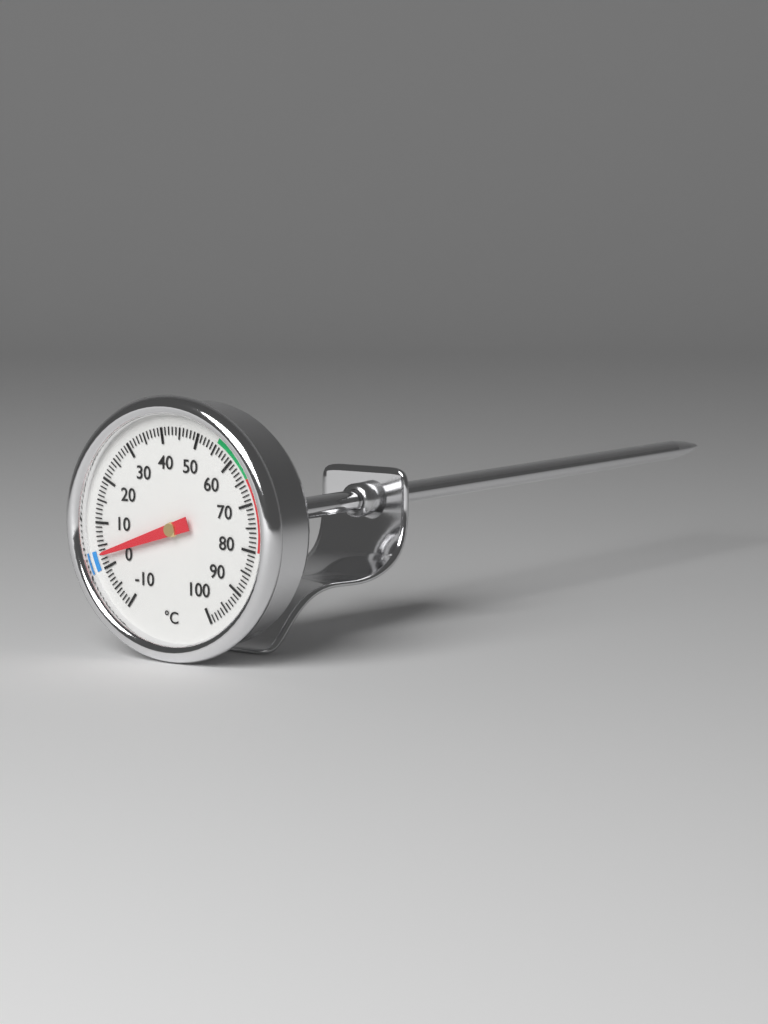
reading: 3 °C
